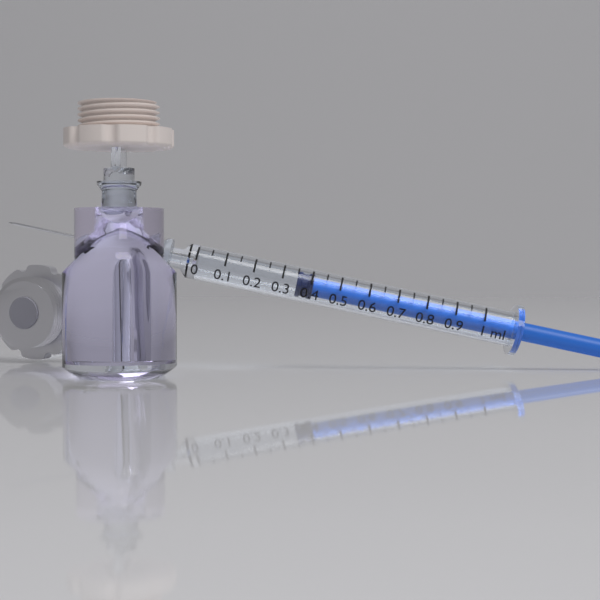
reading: 0.35 ml
